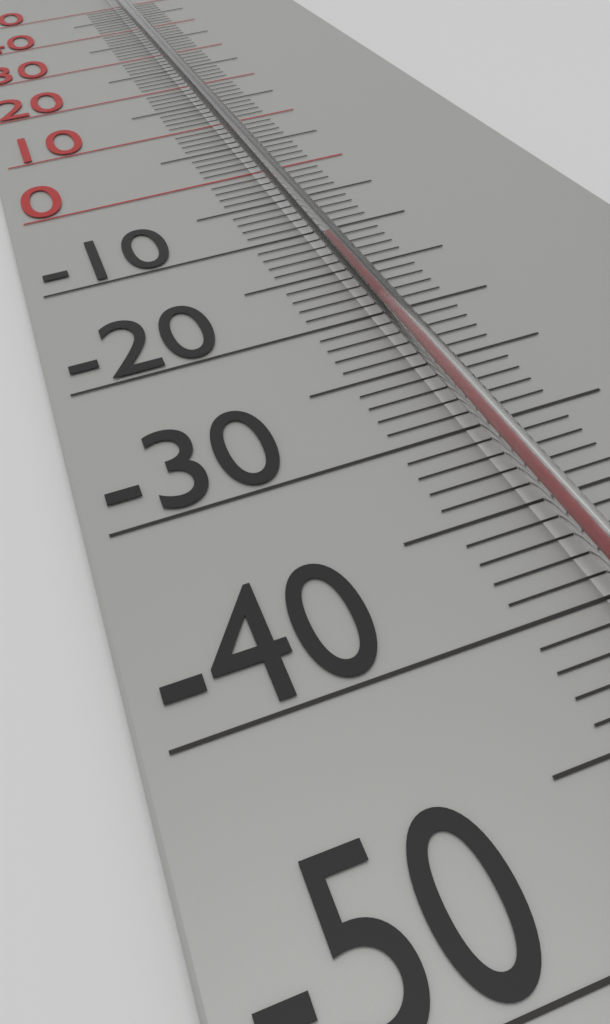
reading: -13 °C
